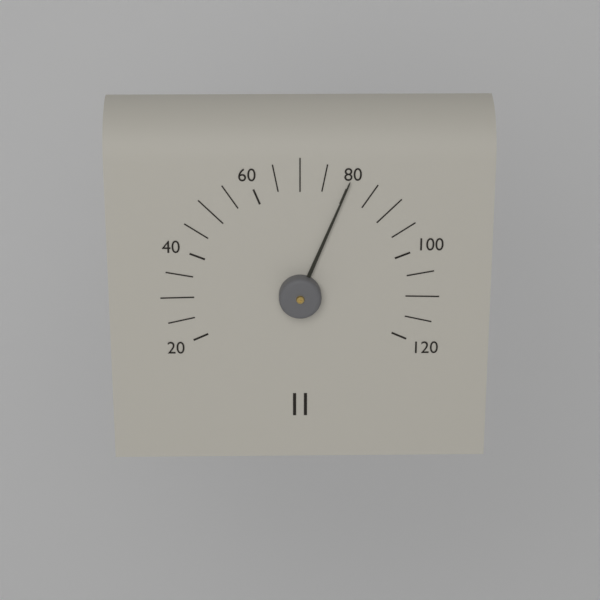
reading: 80 (no unit)
